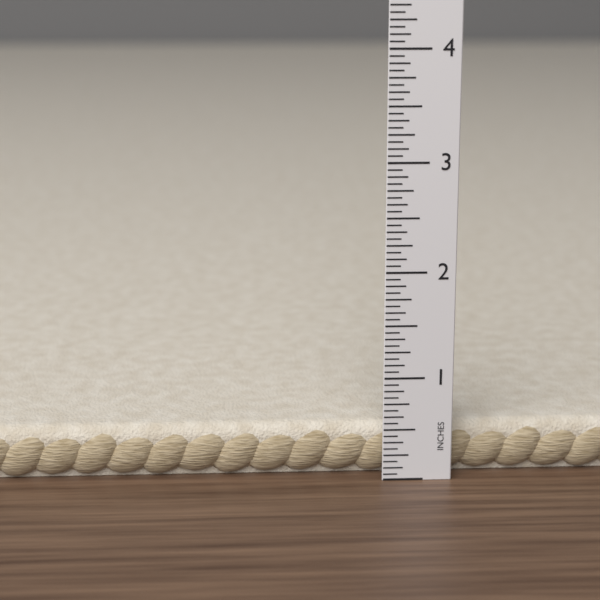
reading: 0.5000 in
